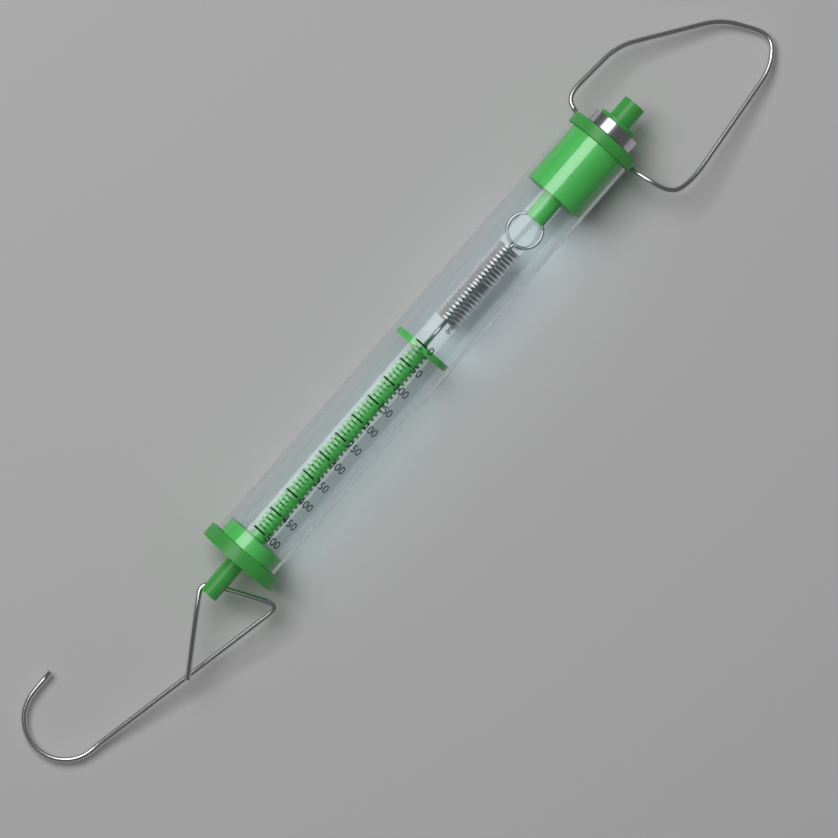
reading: 0 g
